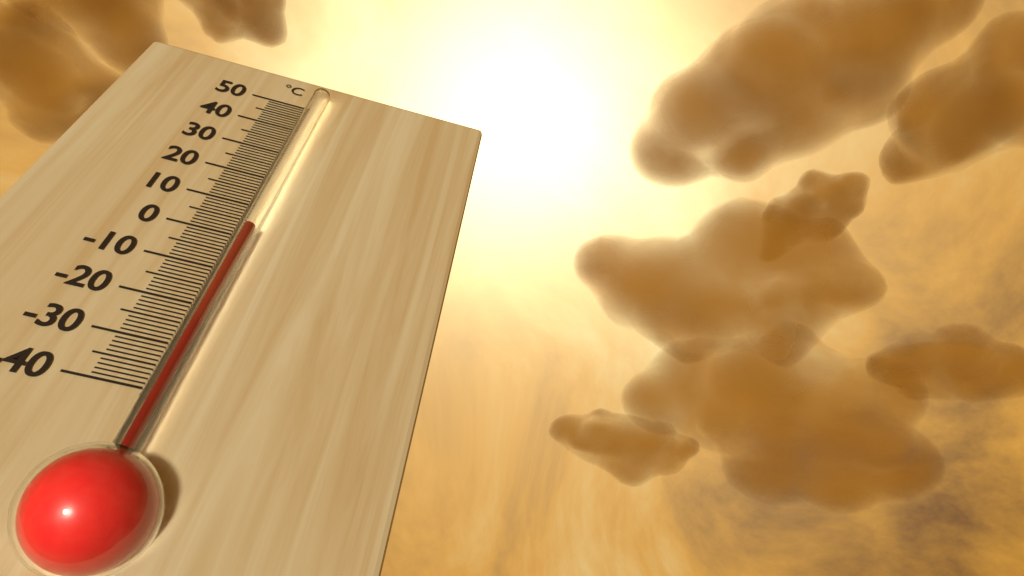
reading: 1 °C
